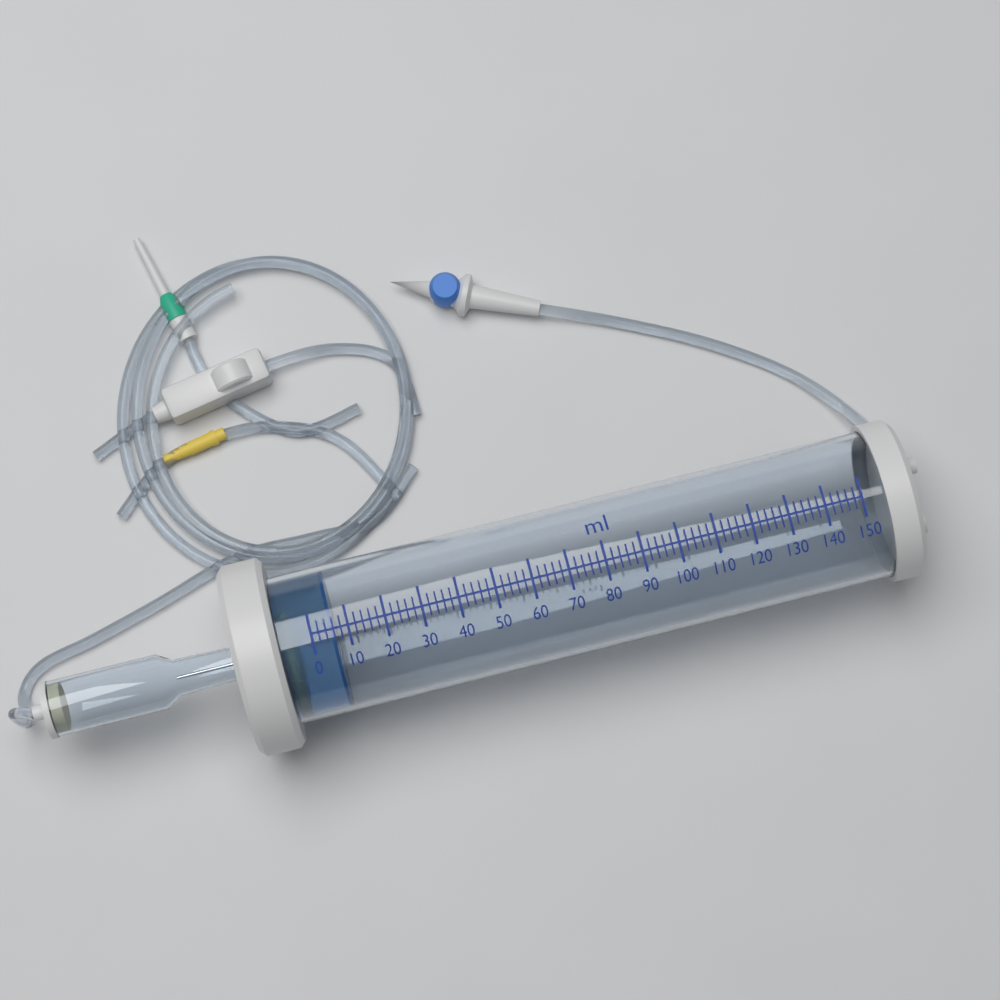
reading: 6 ml
